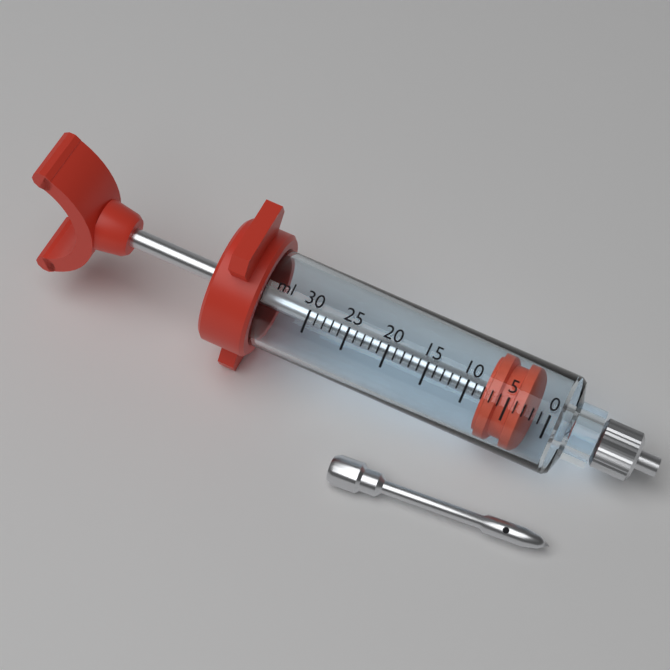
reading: 3 ml
